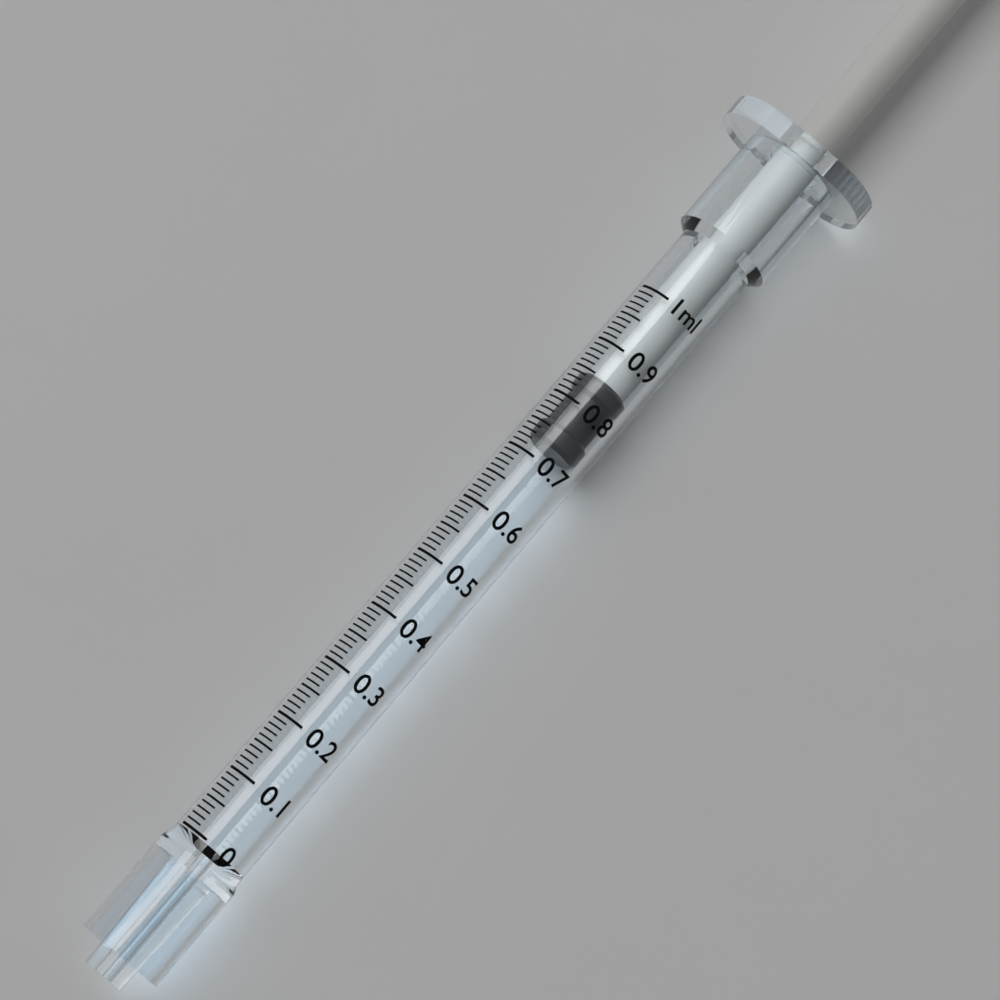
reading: 0.73 ml
